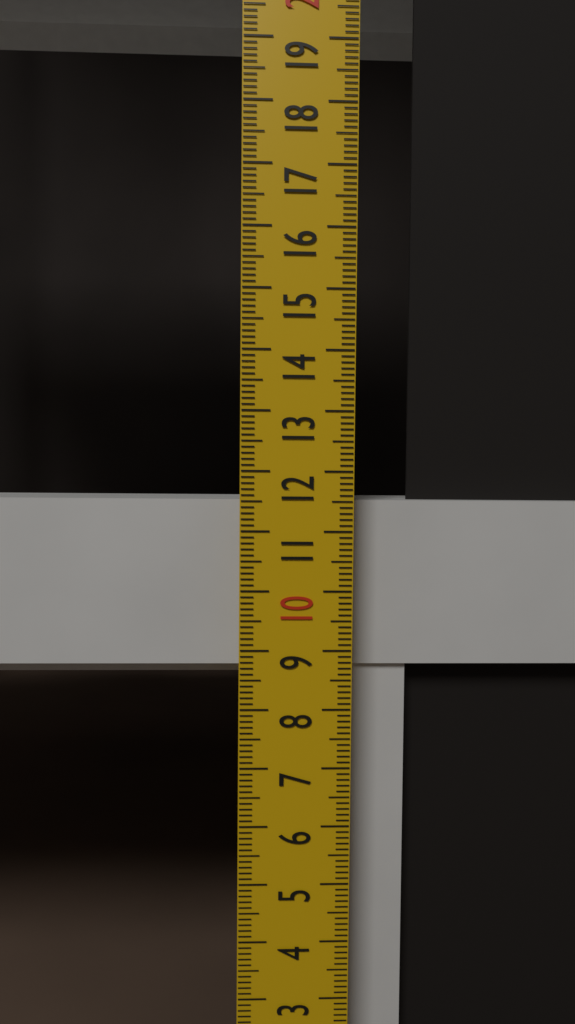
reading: 11.5 cm
